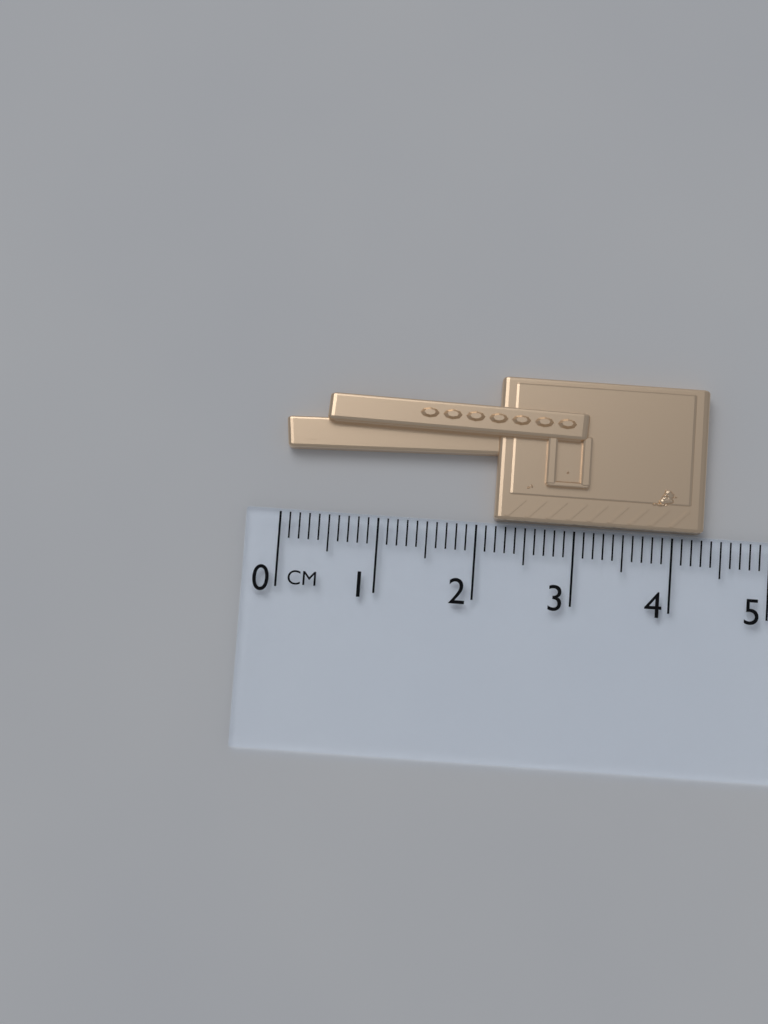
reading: 4.3 cm
